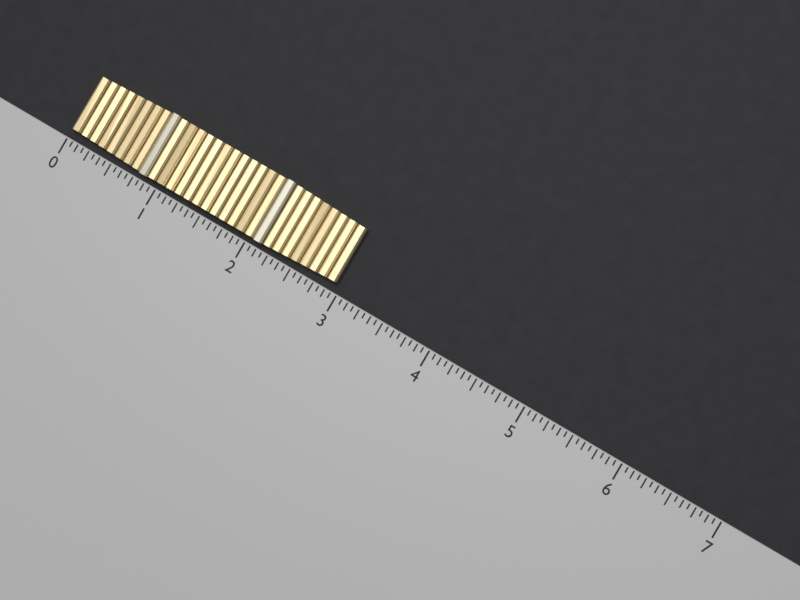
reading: 2.9375 (no unit)
